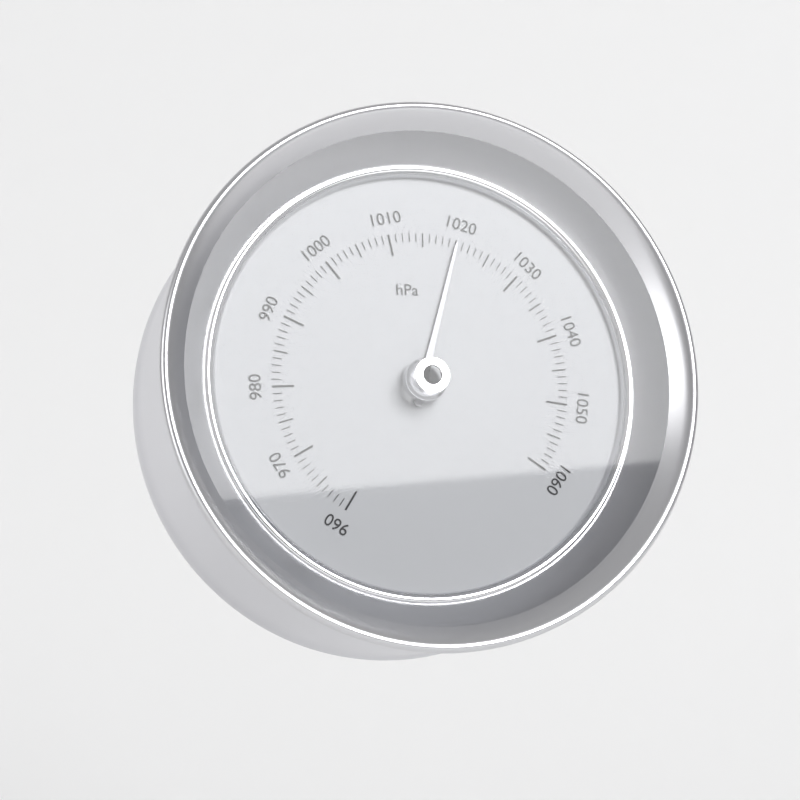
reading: 1020 hPa
